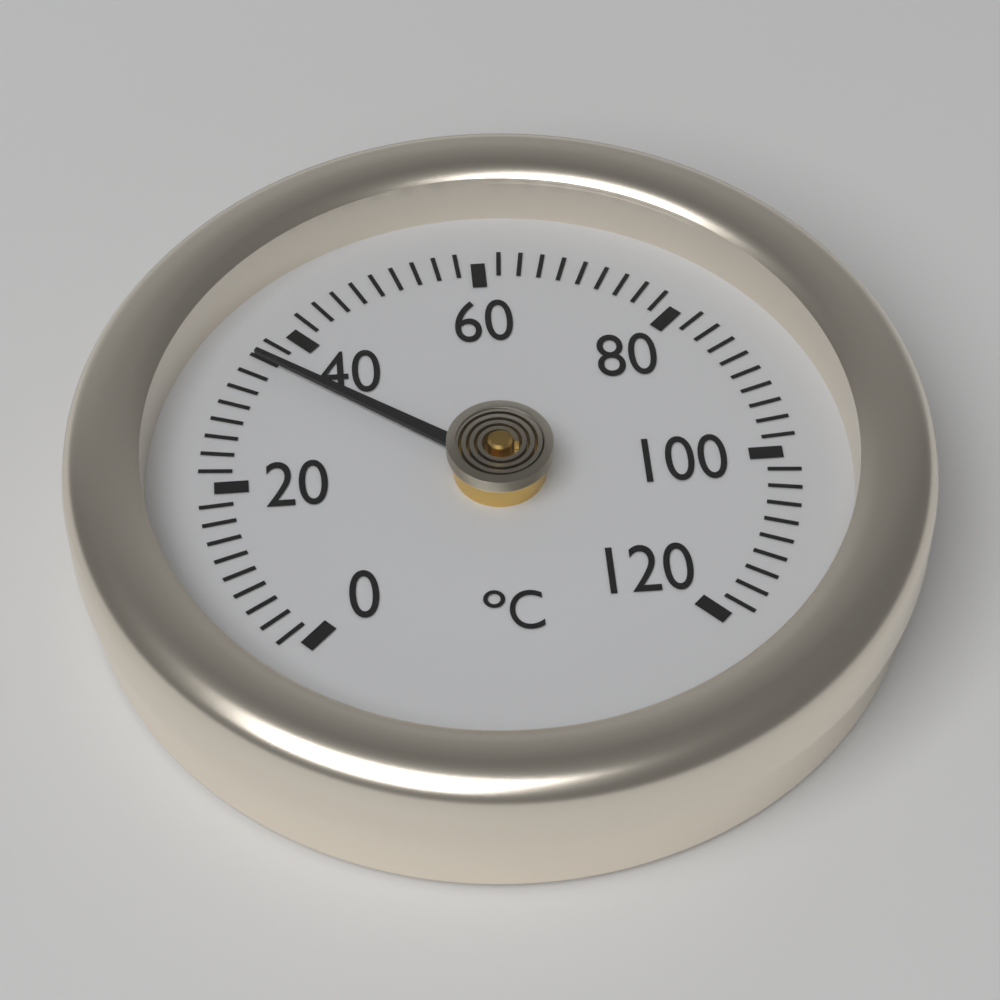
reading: 36 °C
